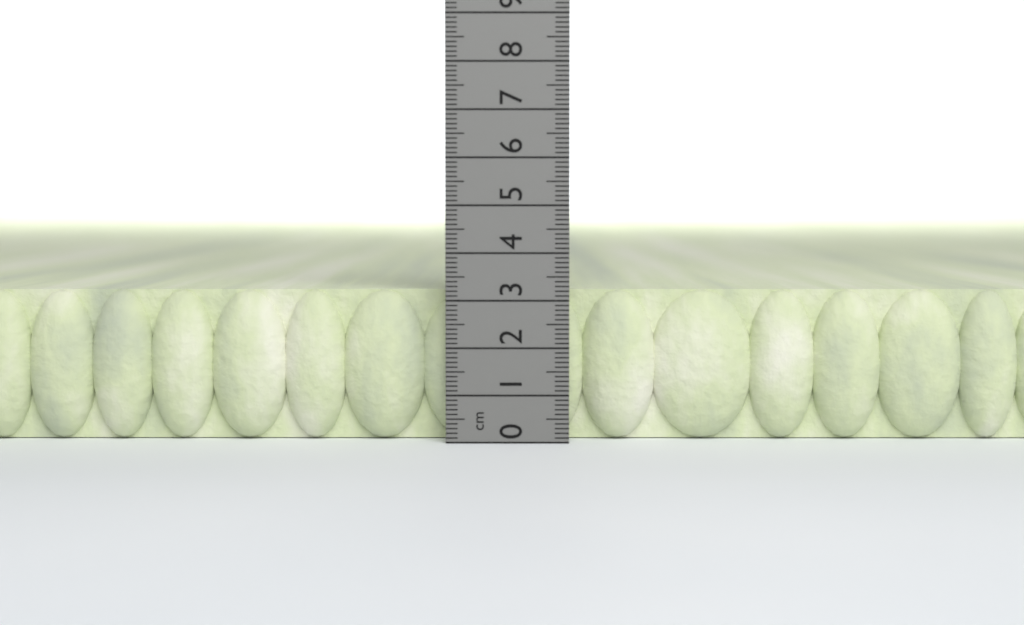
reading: 3.2 cm
